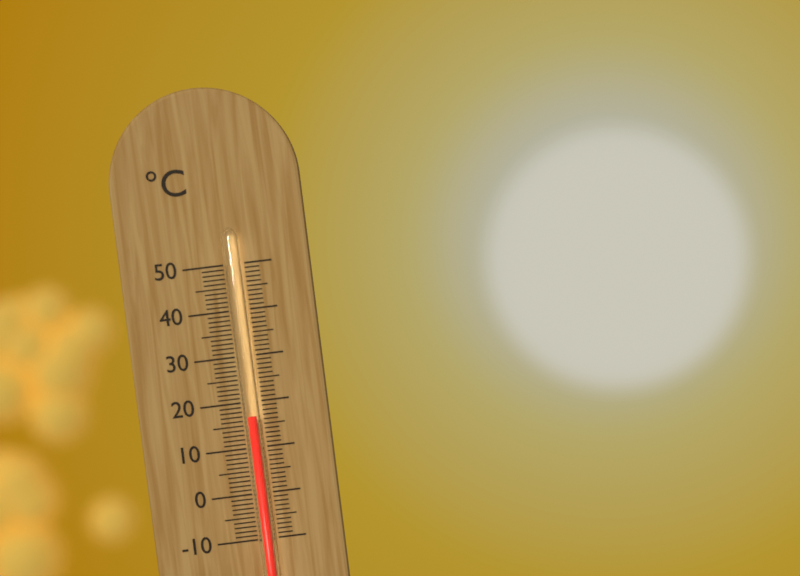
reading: 17 °C
